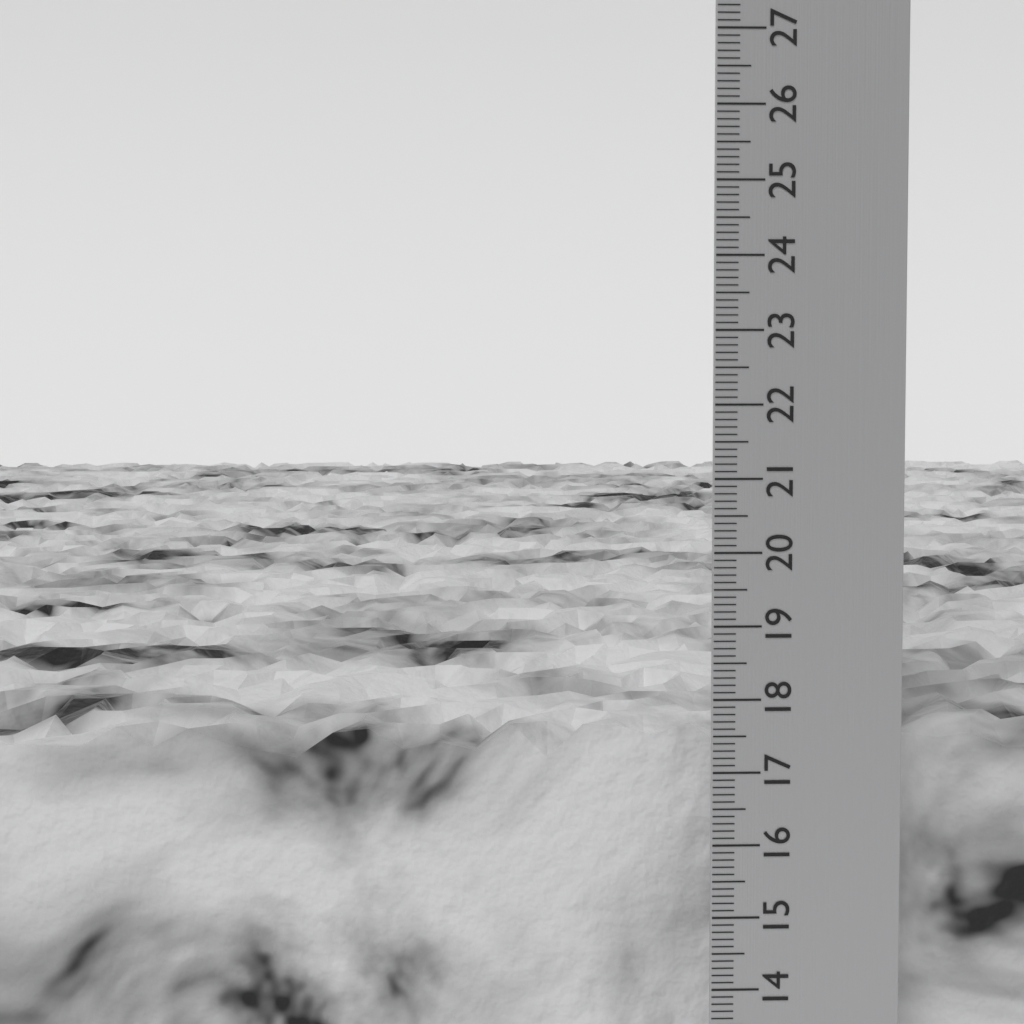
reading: 17.5 cm
